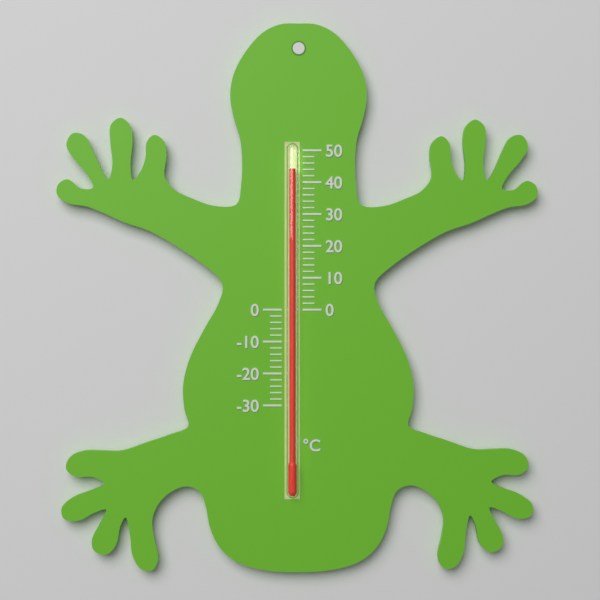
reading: 44 °C
